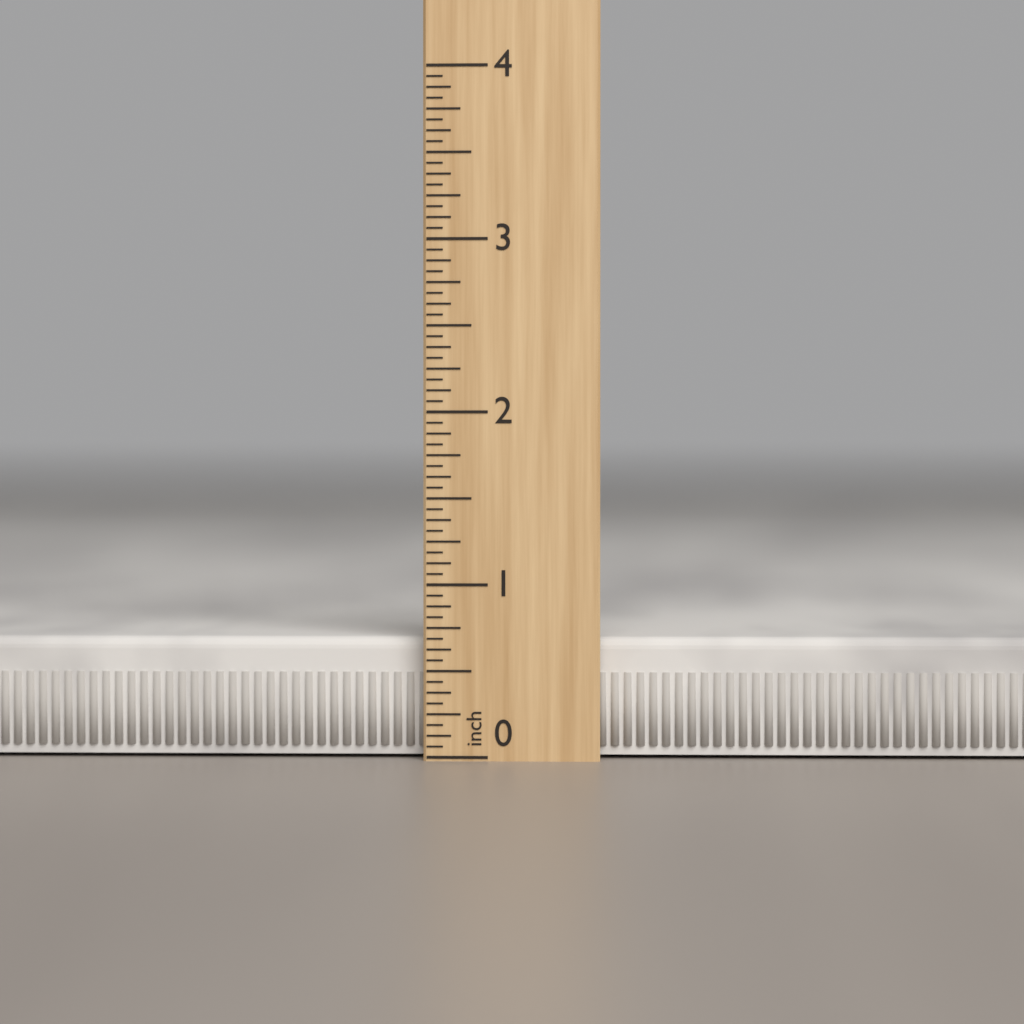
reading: 0.6875 inch
